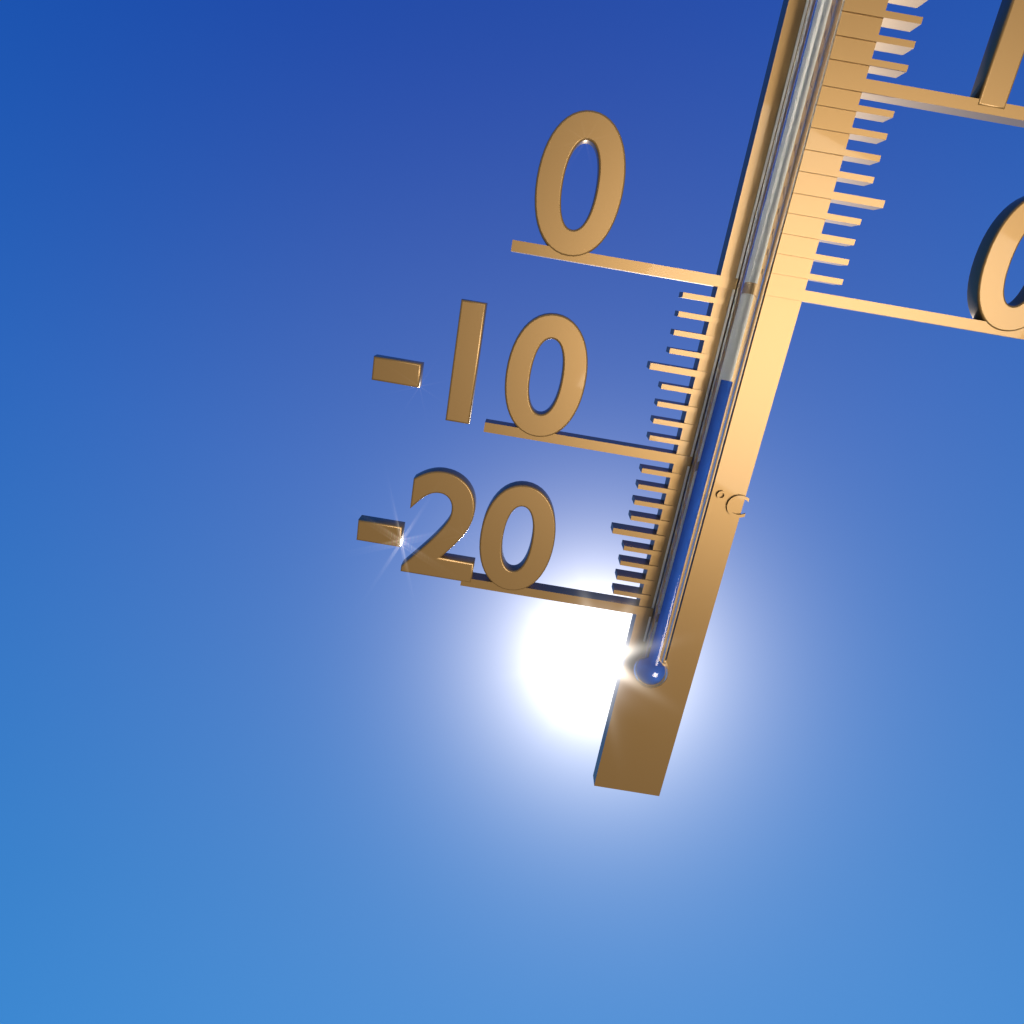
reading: -5 °C
